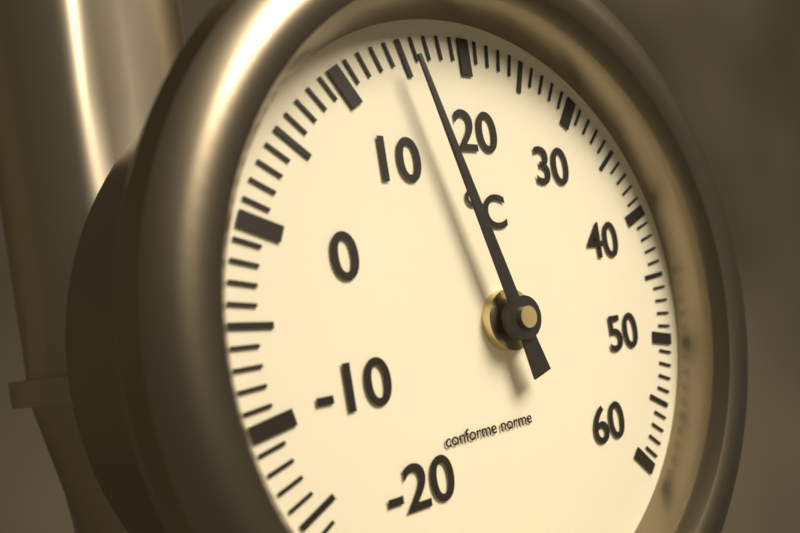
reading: 15 °C
